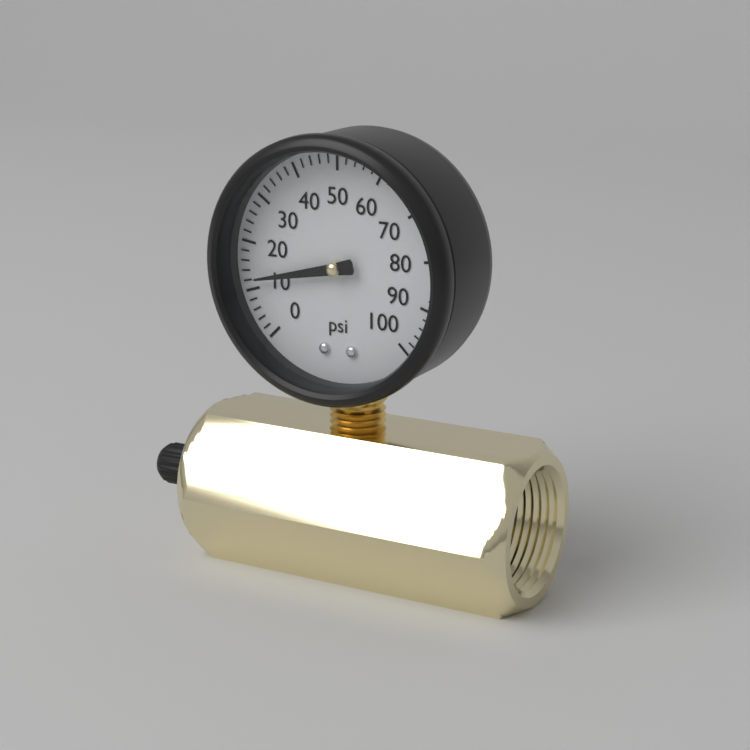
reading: 12 psi
